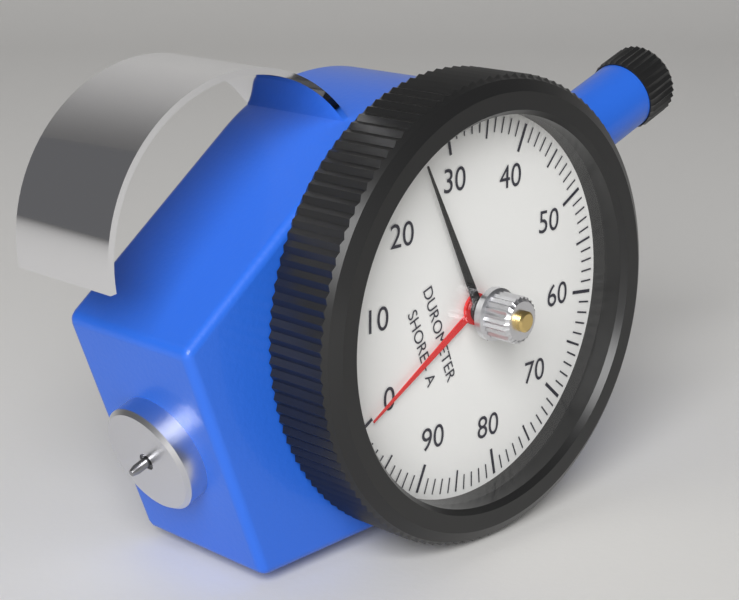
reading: 26 Shore A
